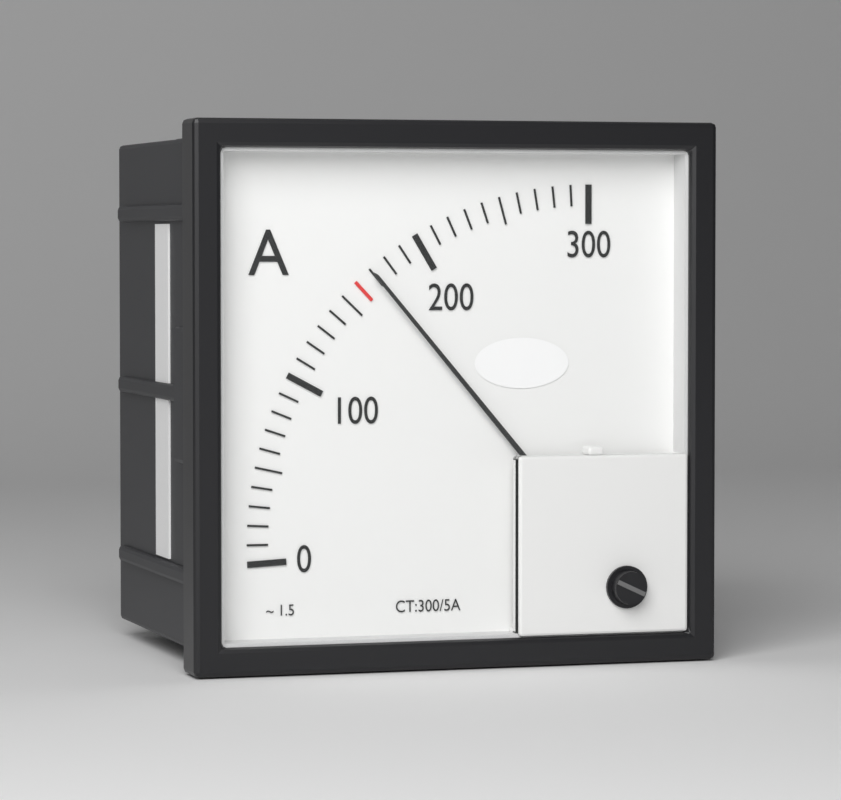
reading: 170 A
